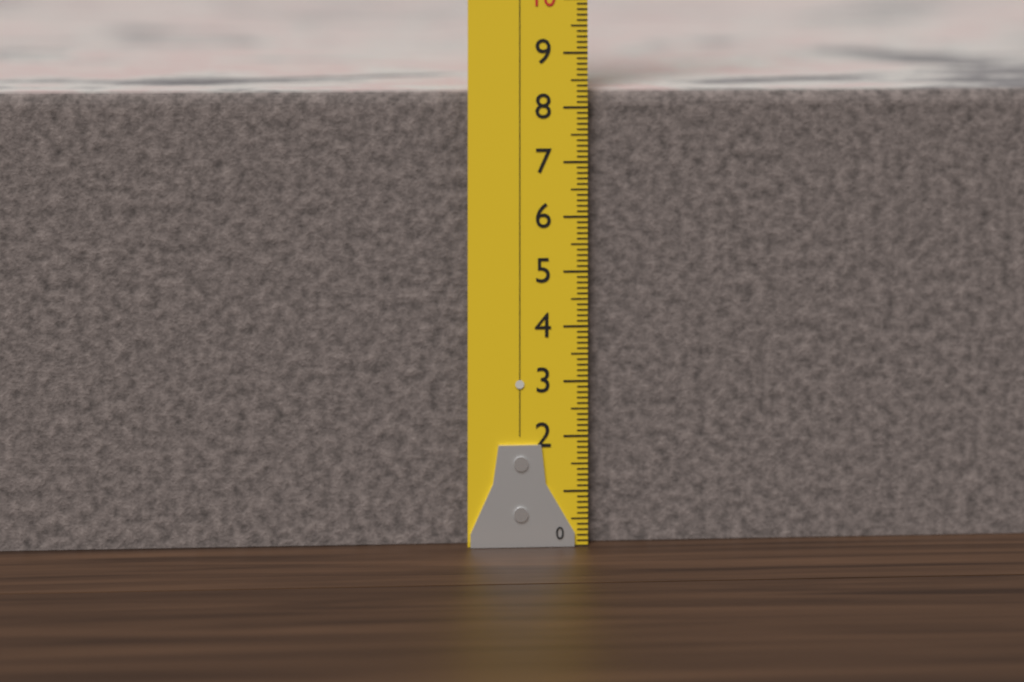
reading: 8.3 (no unit)
